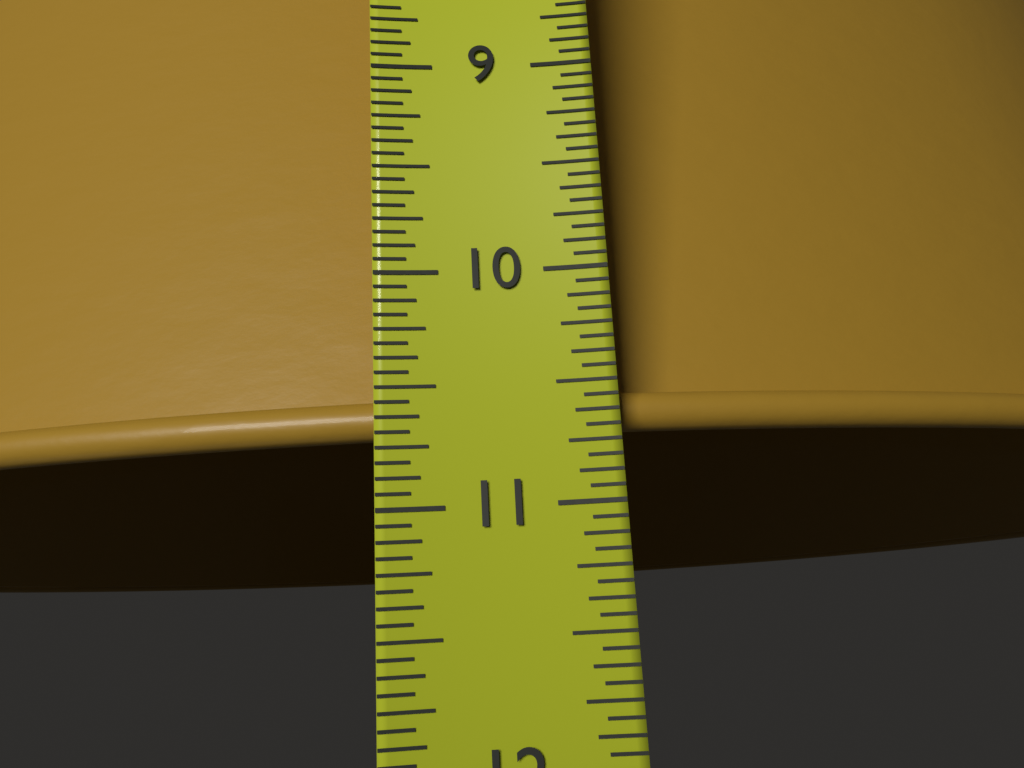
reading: 10.6875 in
